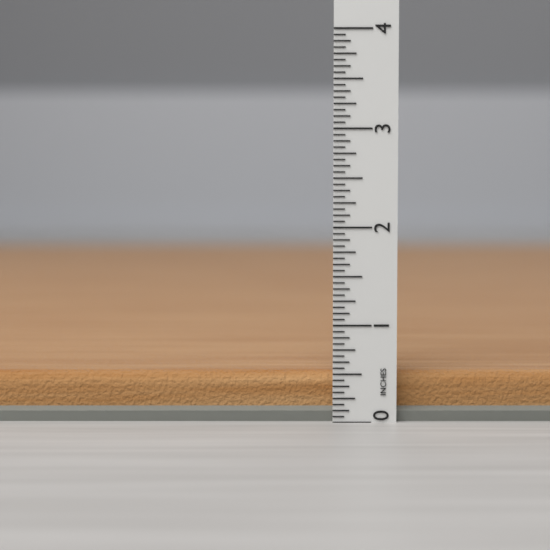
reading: 0.5000 in
